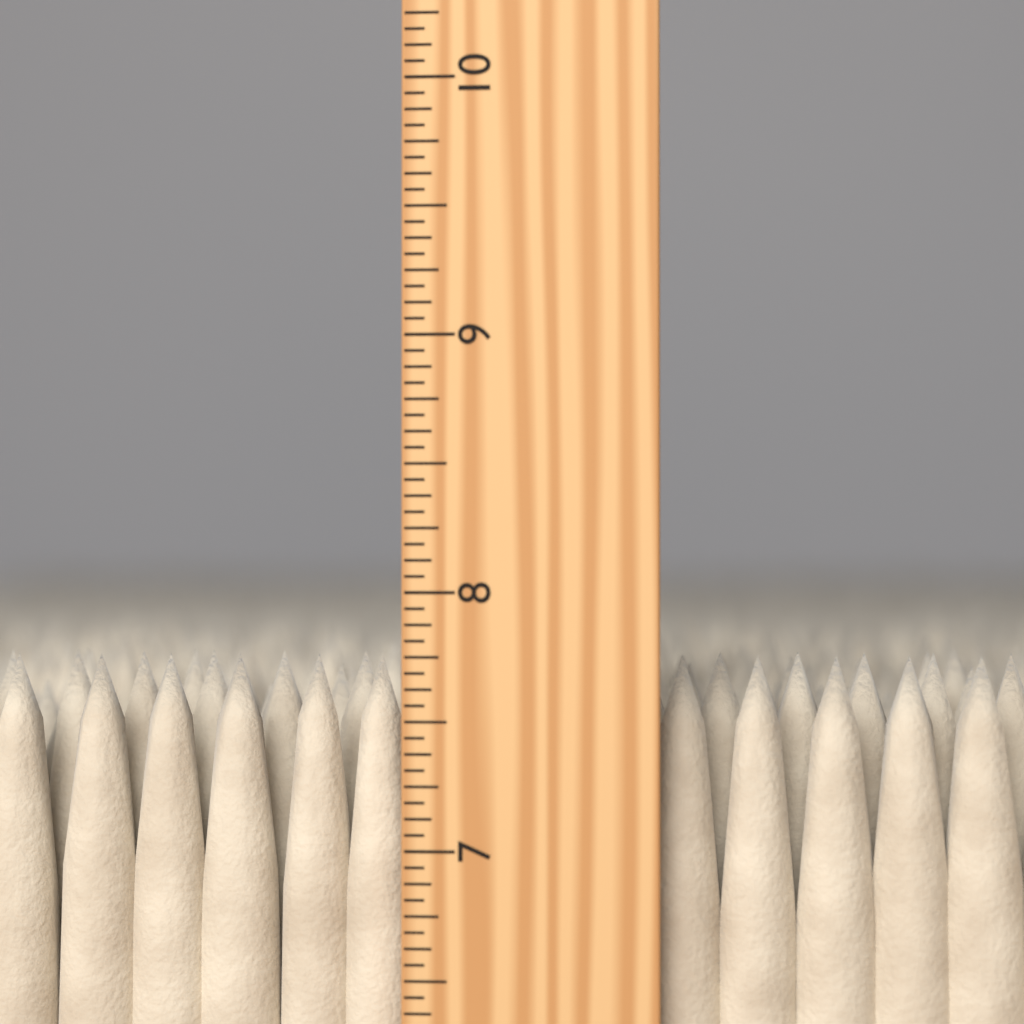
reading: 7.7500 inch
